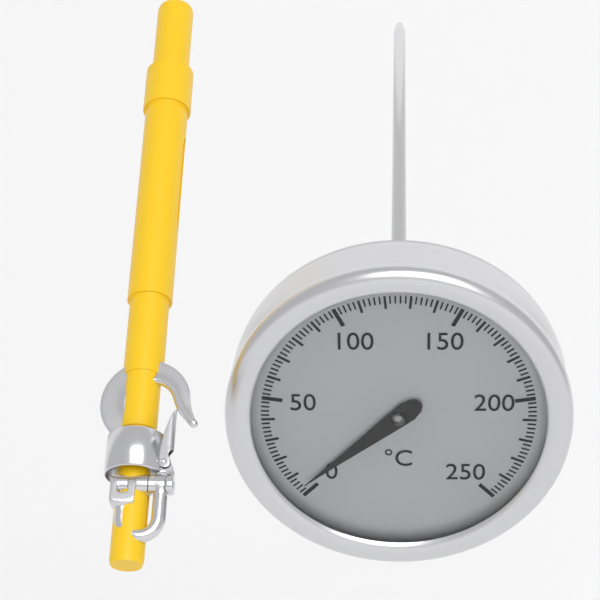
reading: 4 °C
